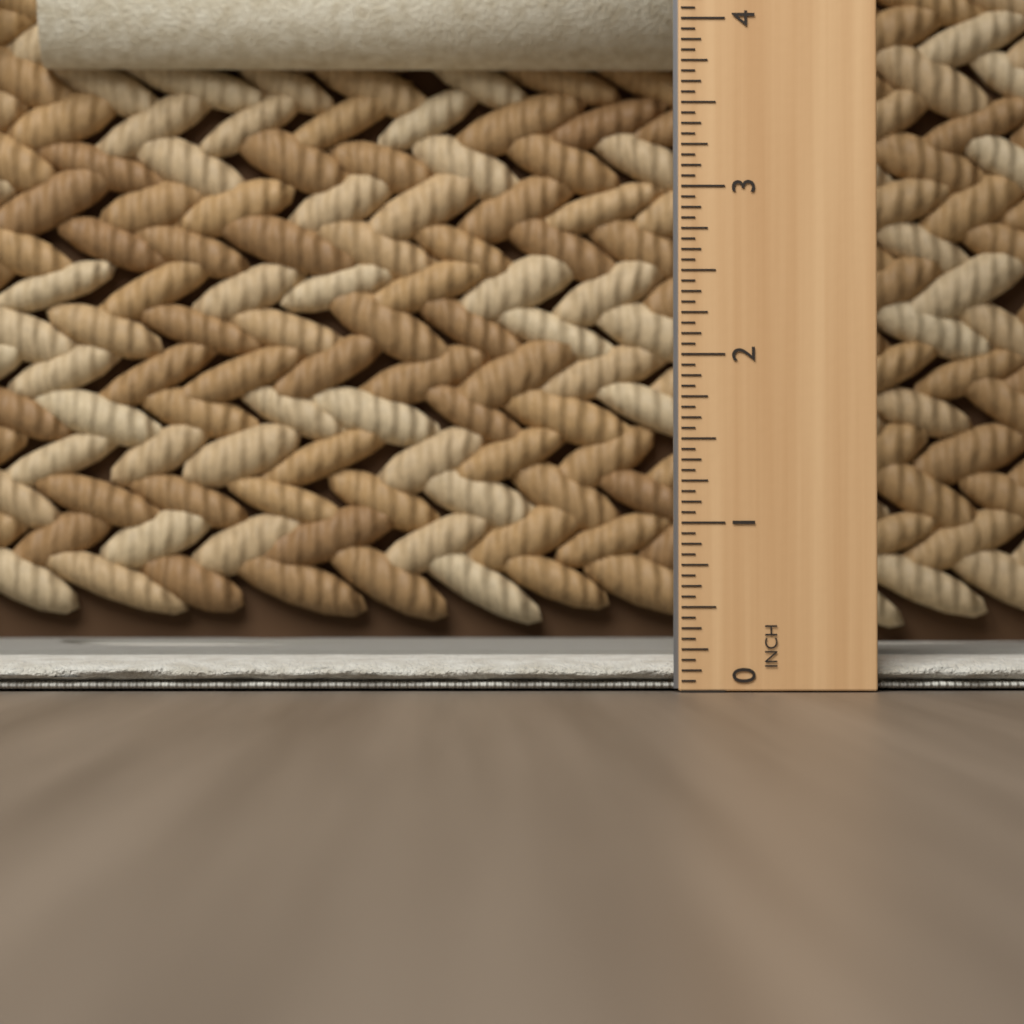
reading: 0.1875 in
